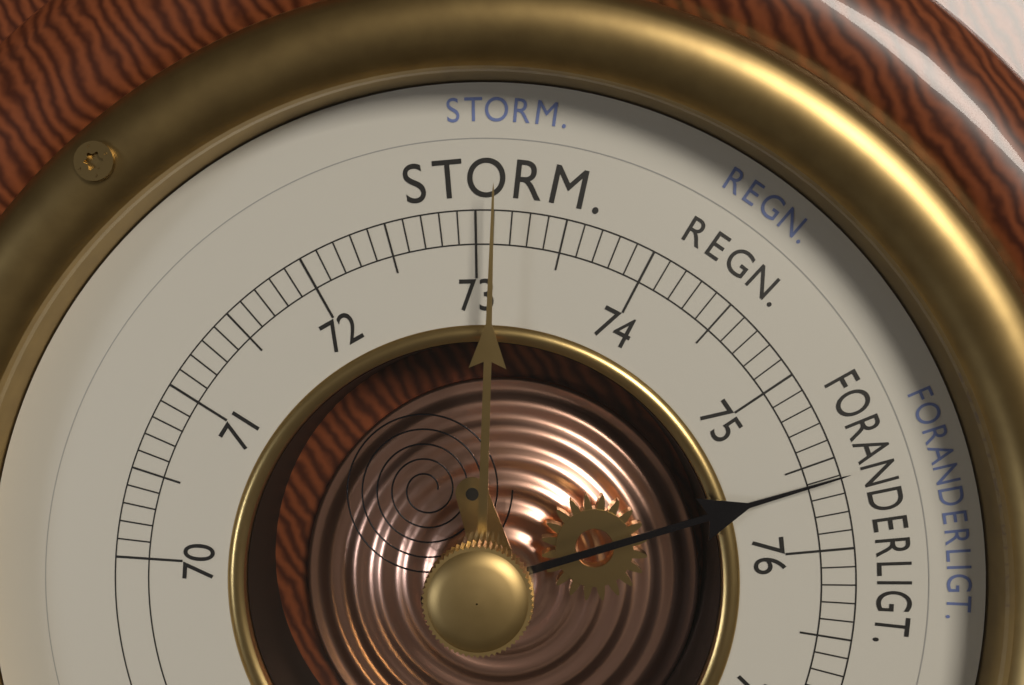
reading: 75.6 cm
